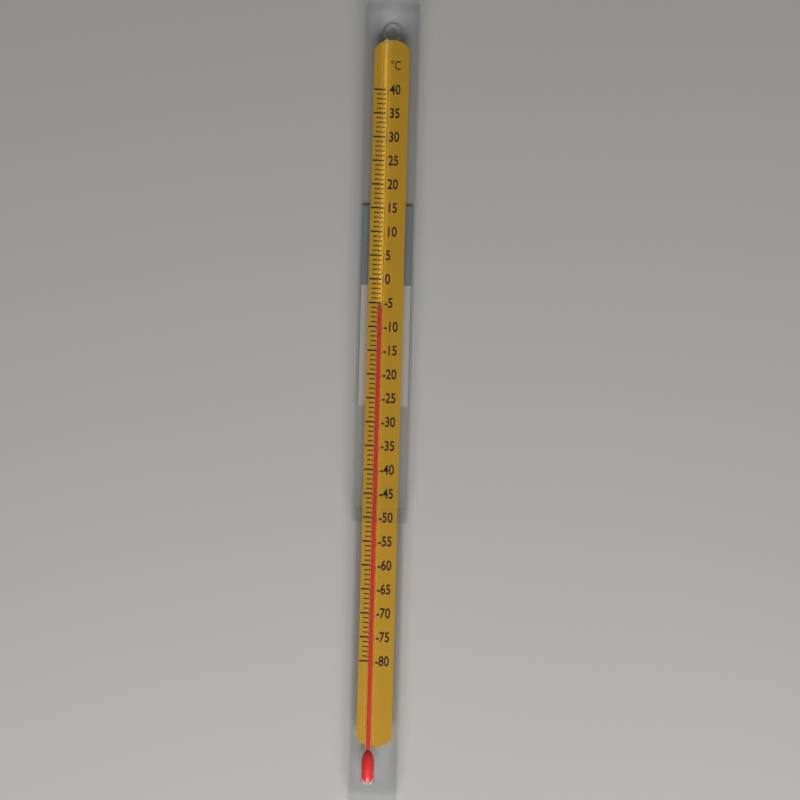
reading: -6 °C
